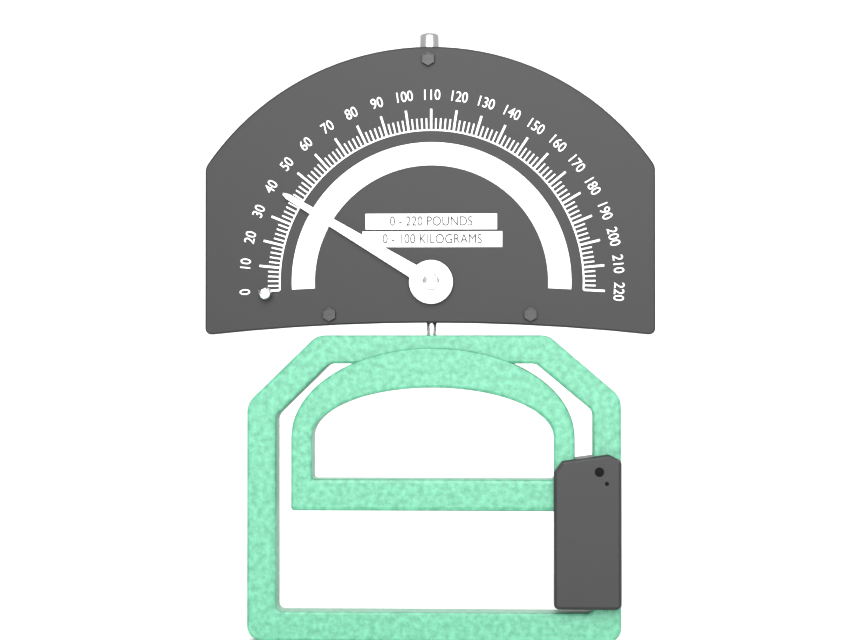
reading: 40 lb
